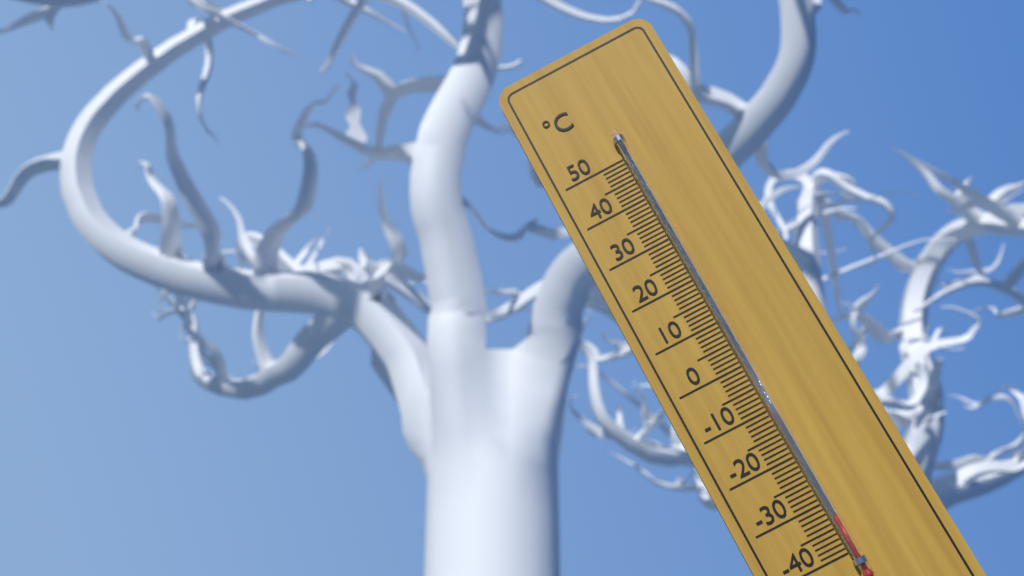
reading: -33 °C
